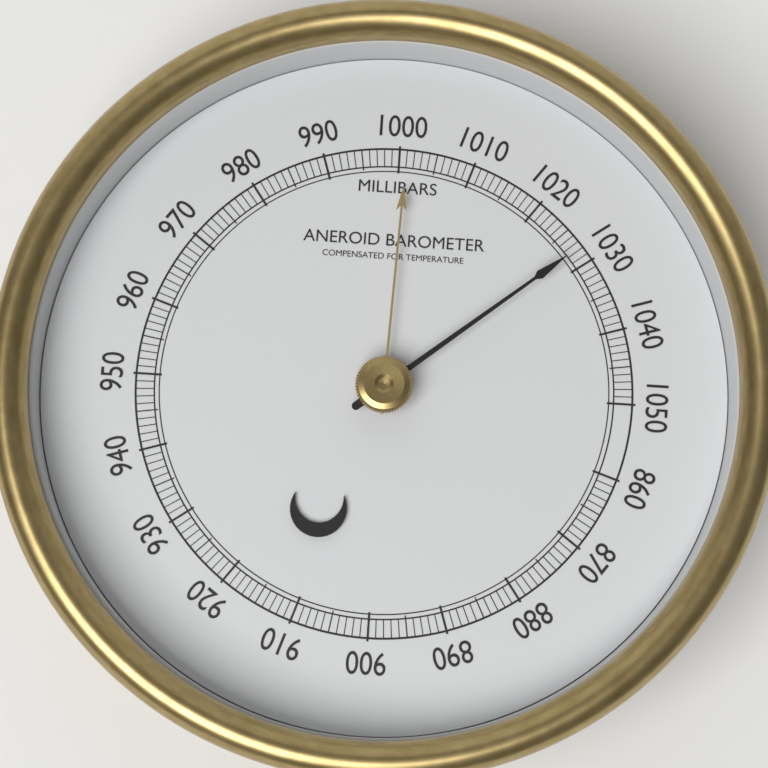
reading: 1028 mbar
